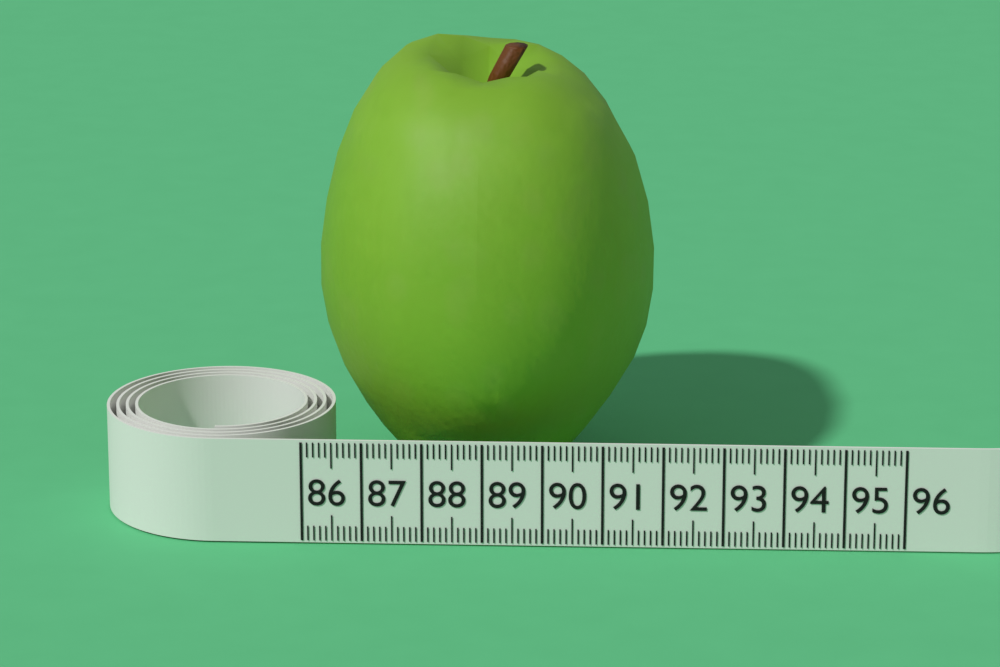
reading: 91.8 (no unit)
